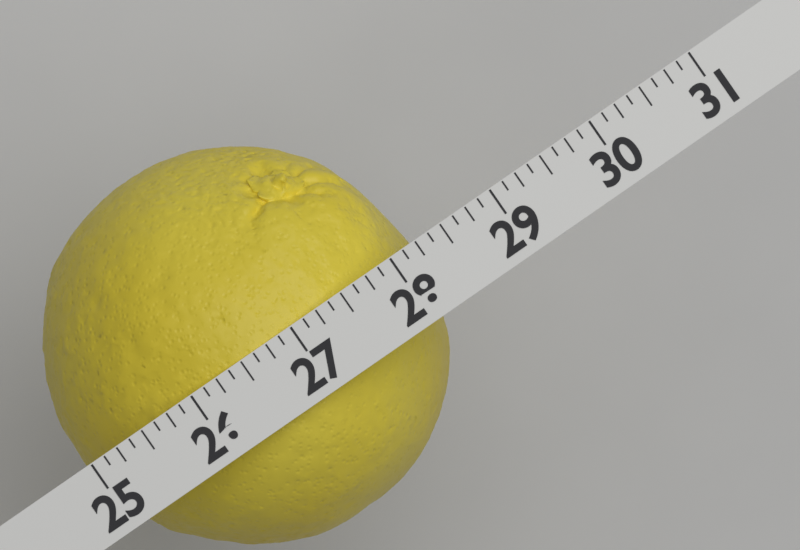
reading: 28.250 (no unit)
